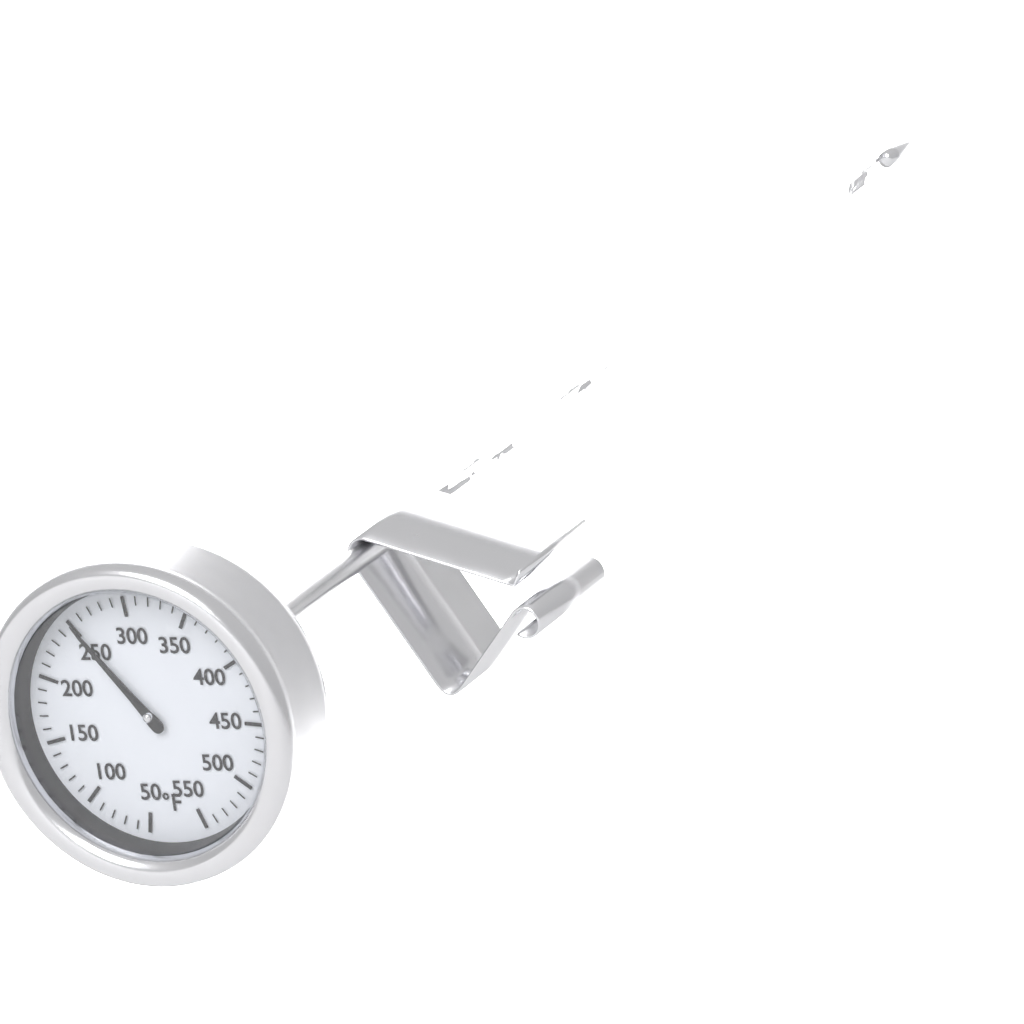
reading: 250 °F
